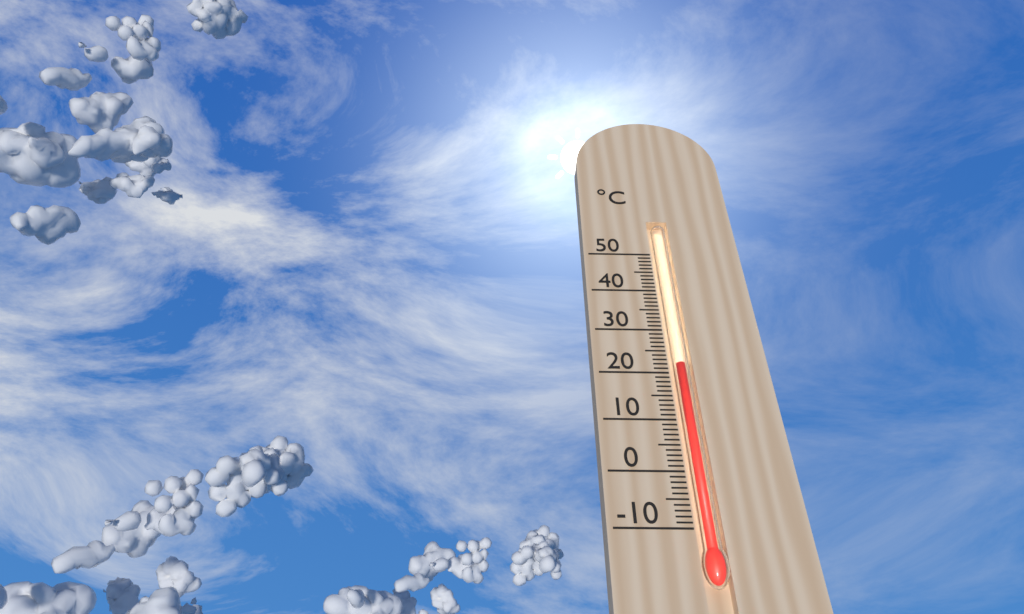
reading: 22 °C
